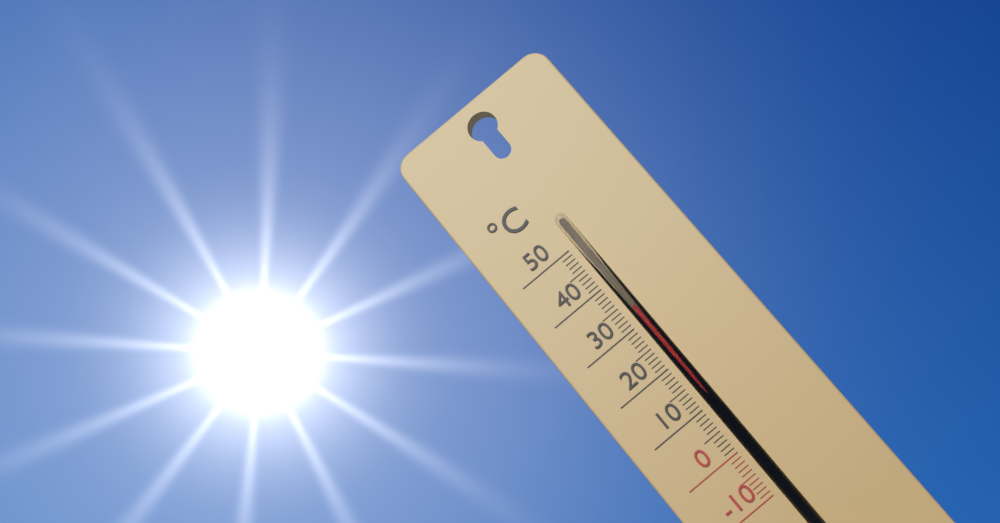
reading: 33 °C
